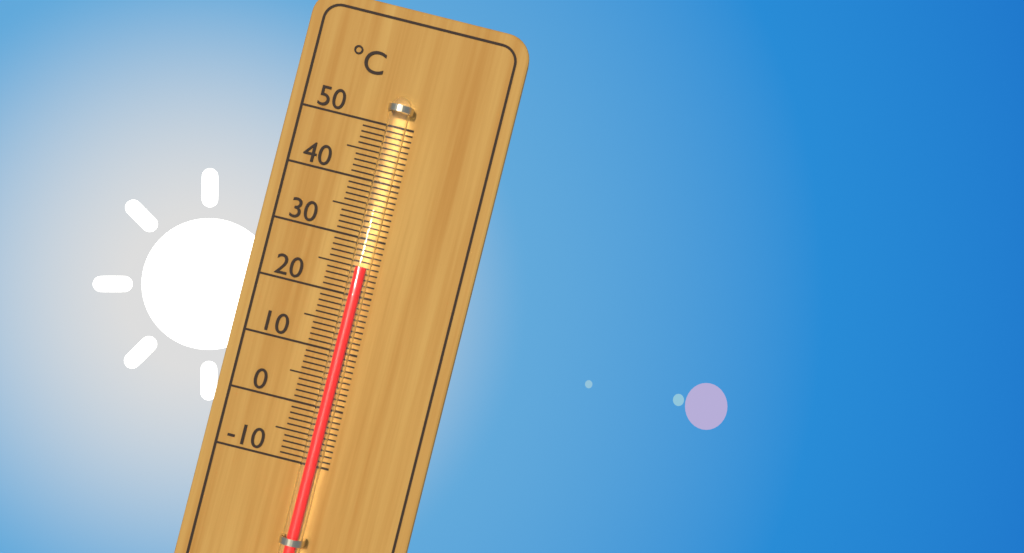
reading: 25 °C
